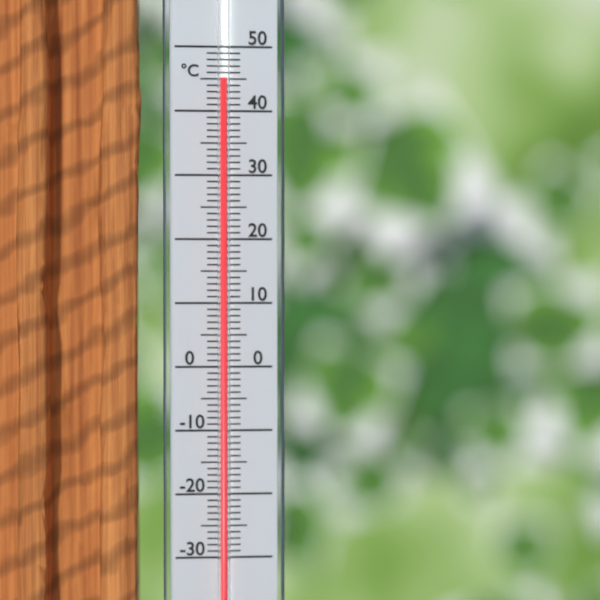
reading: 45 °C
